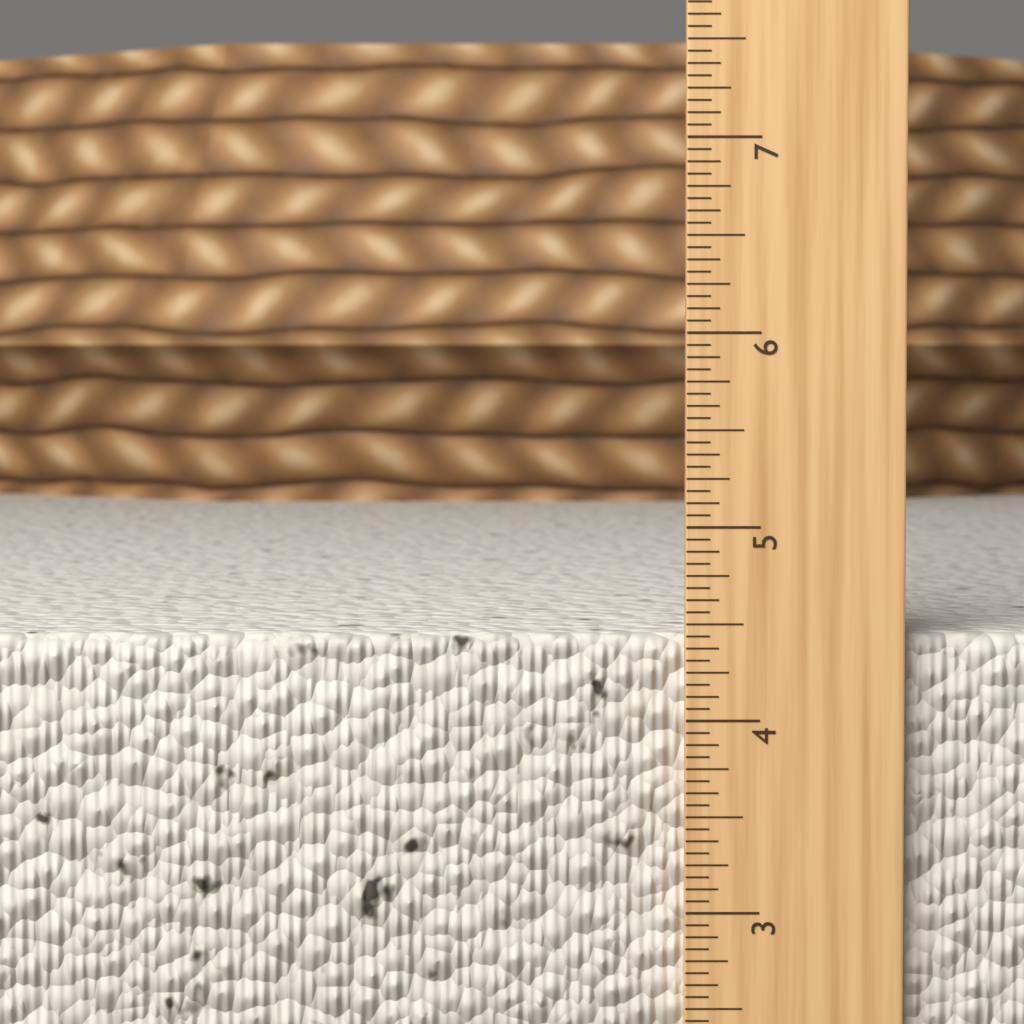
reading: 4.4375 in
